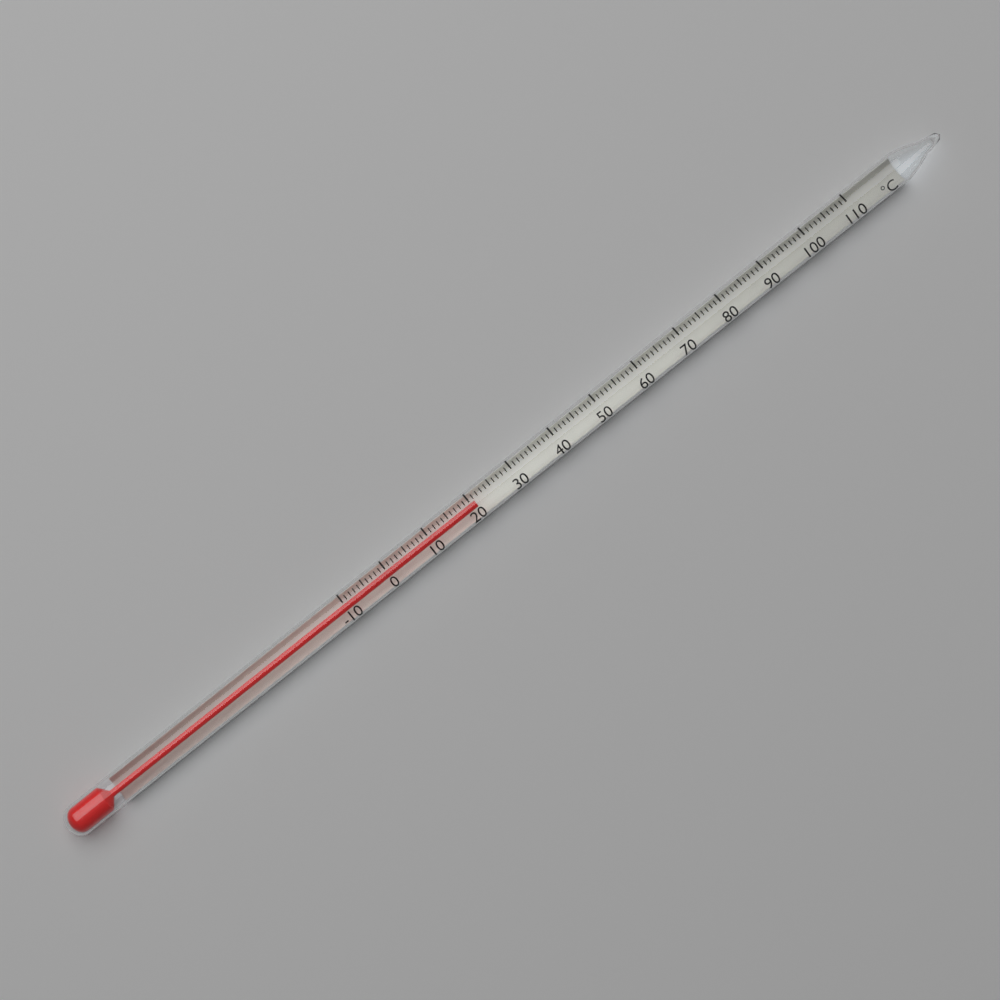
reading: 21 °C
